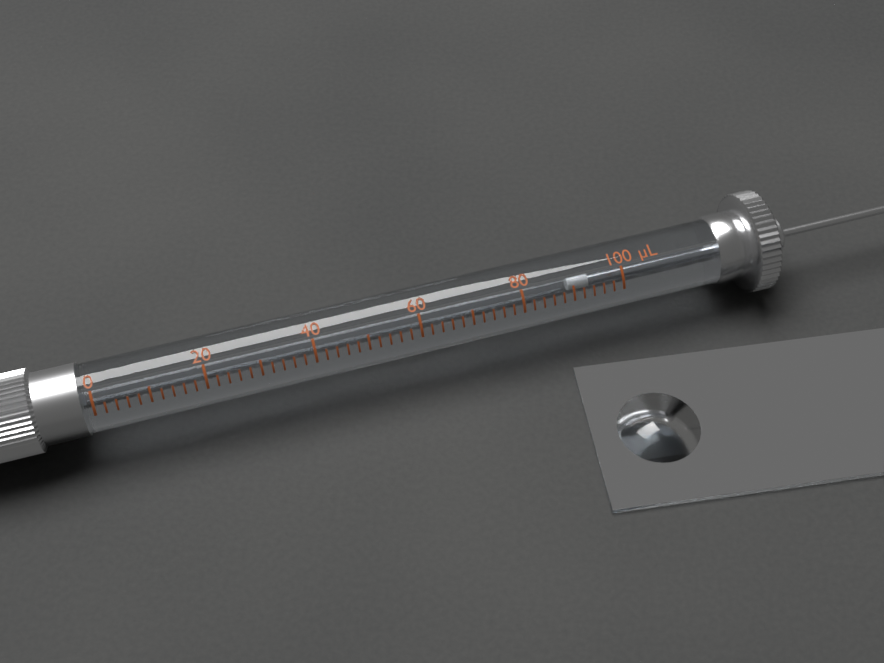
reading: 90 µL
